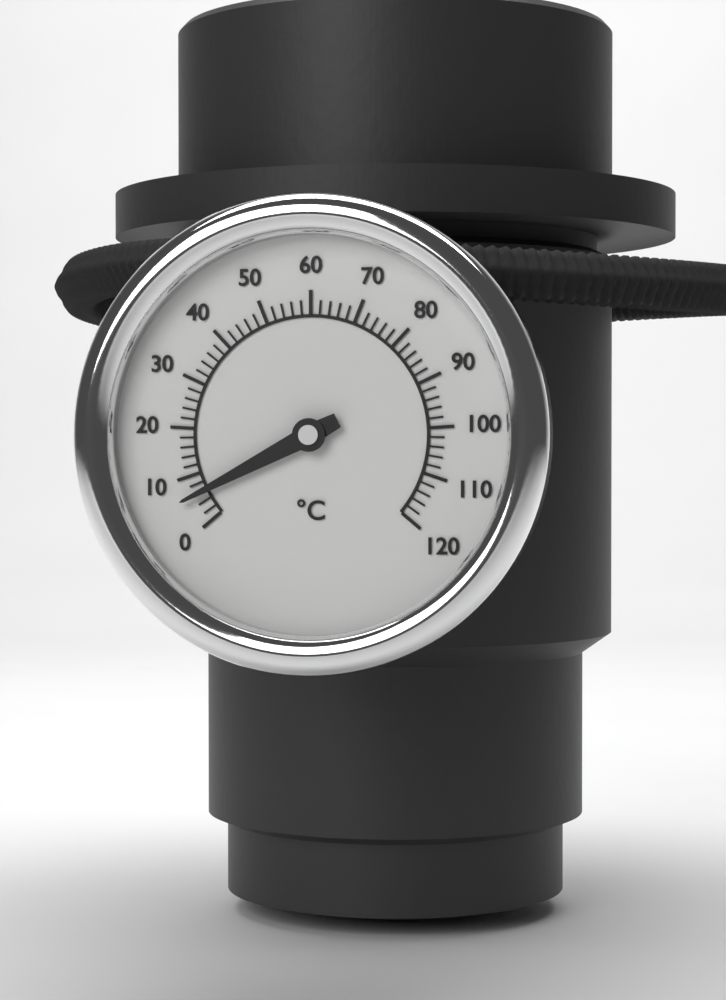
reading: 6 °C
